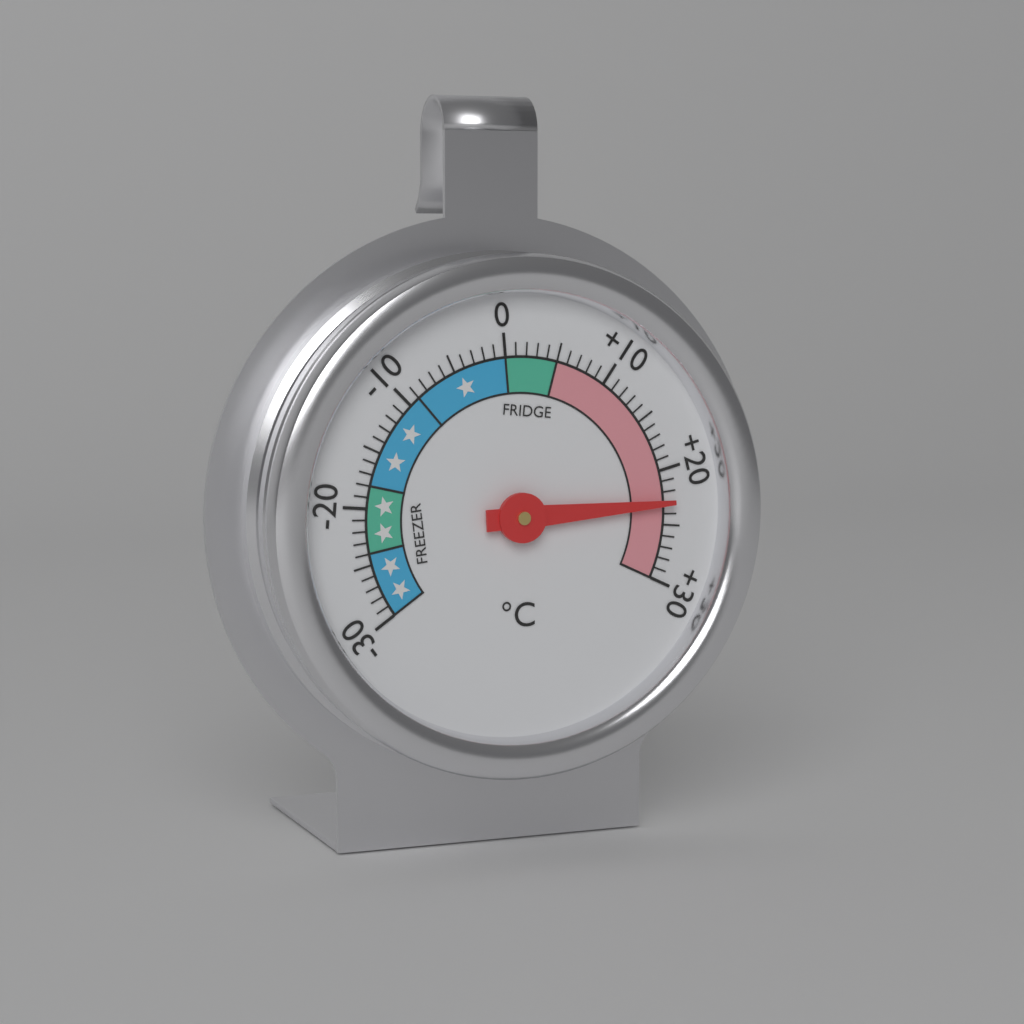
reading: 23 °C
